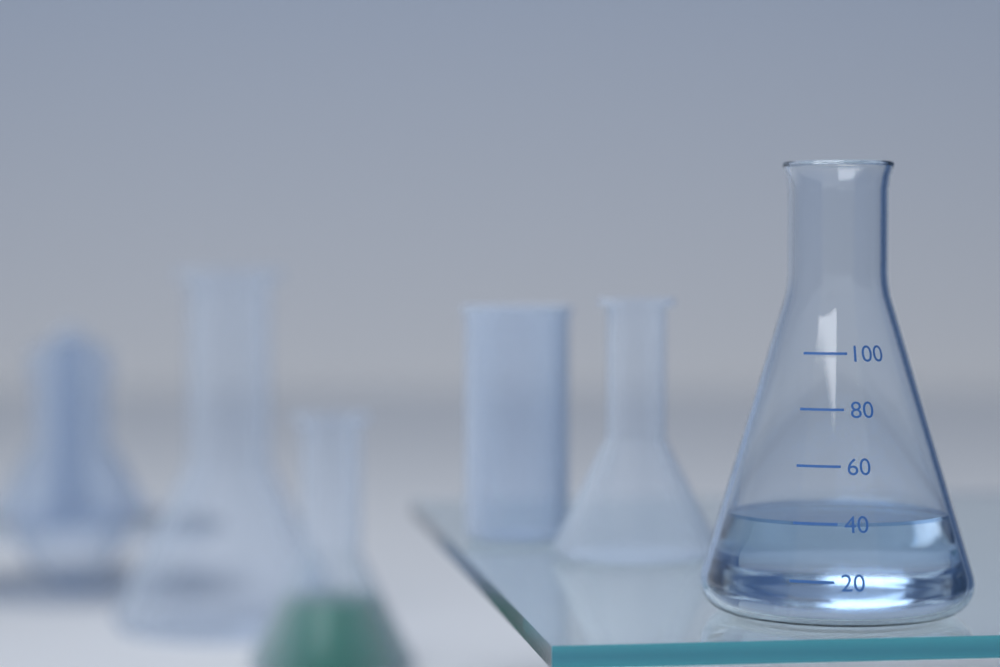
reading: 40 (no unit)
